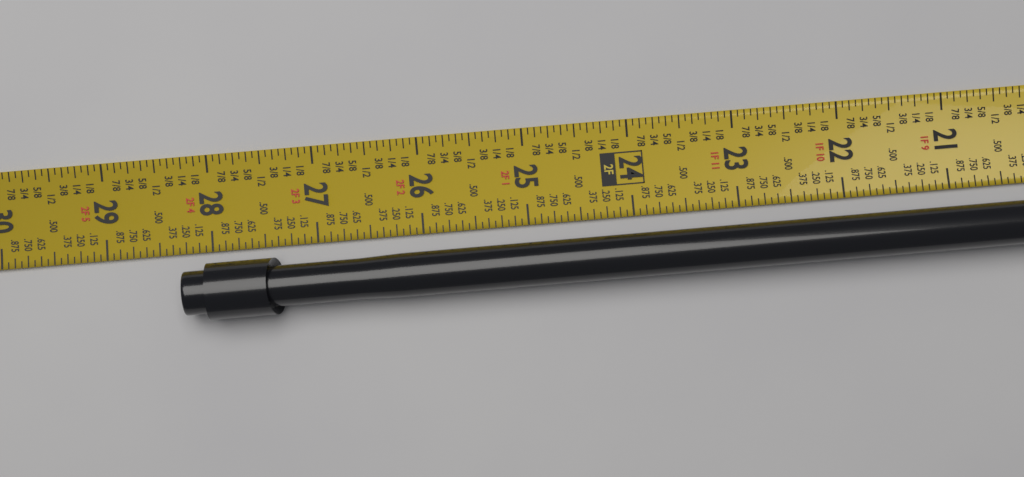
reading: 28.2500 in
